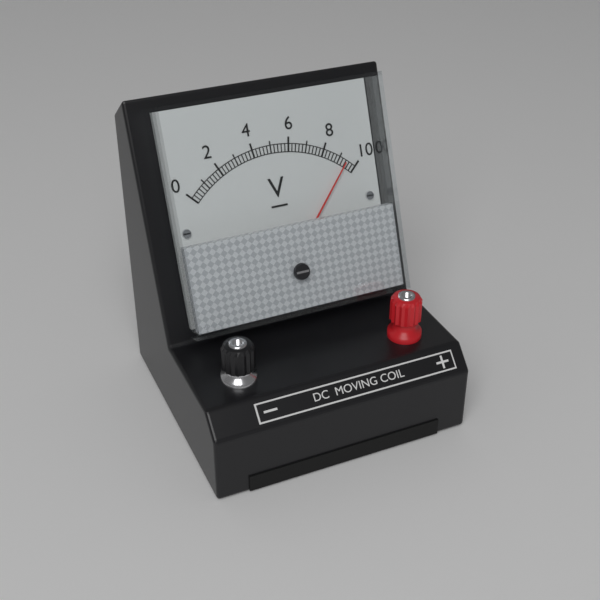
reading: 9.4 V
